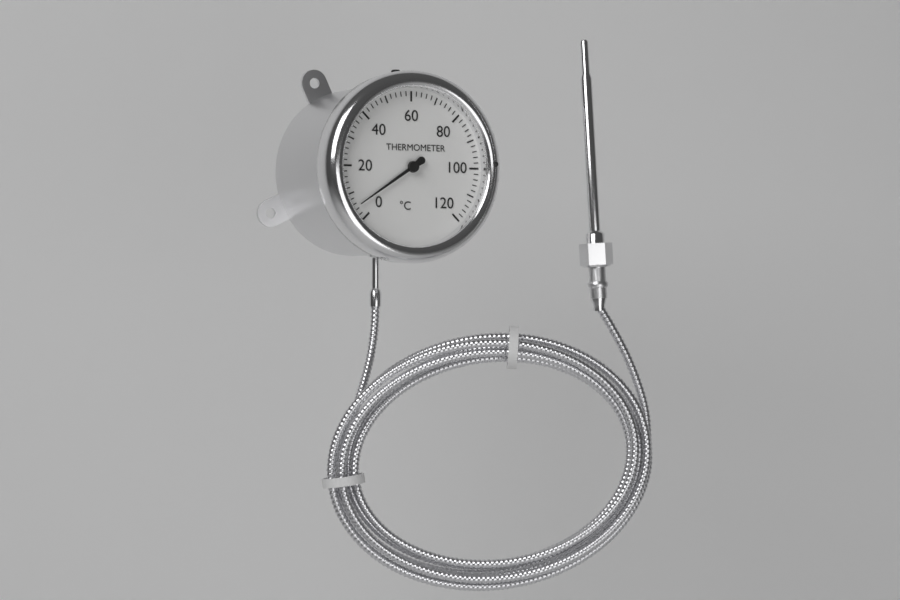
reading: 5 °C
